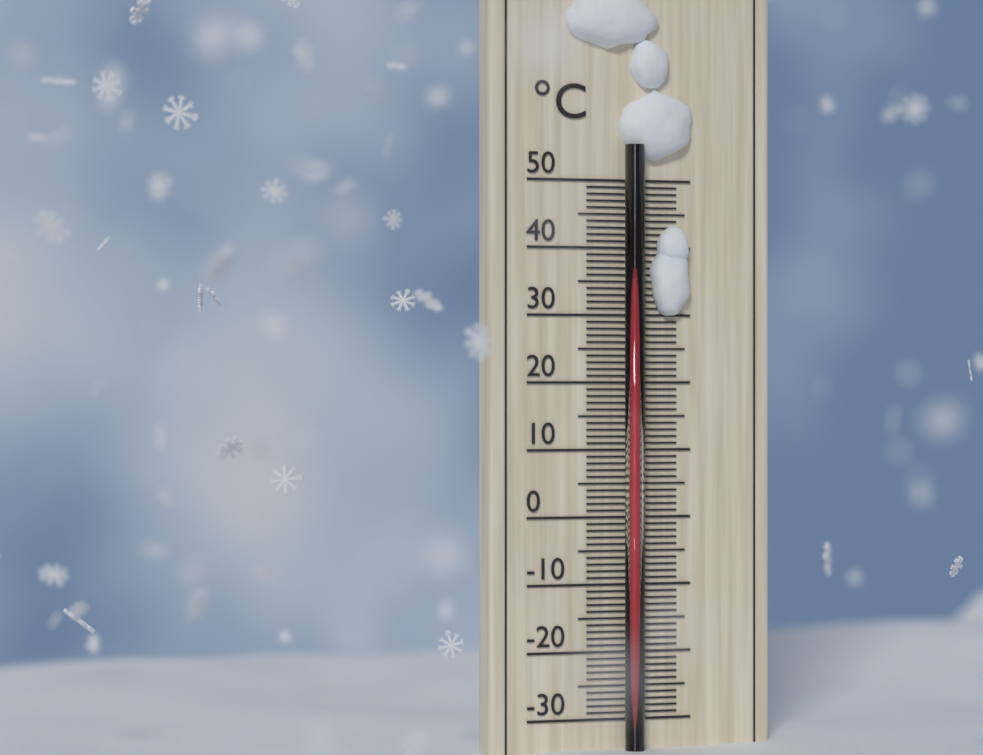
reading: 35 °C
